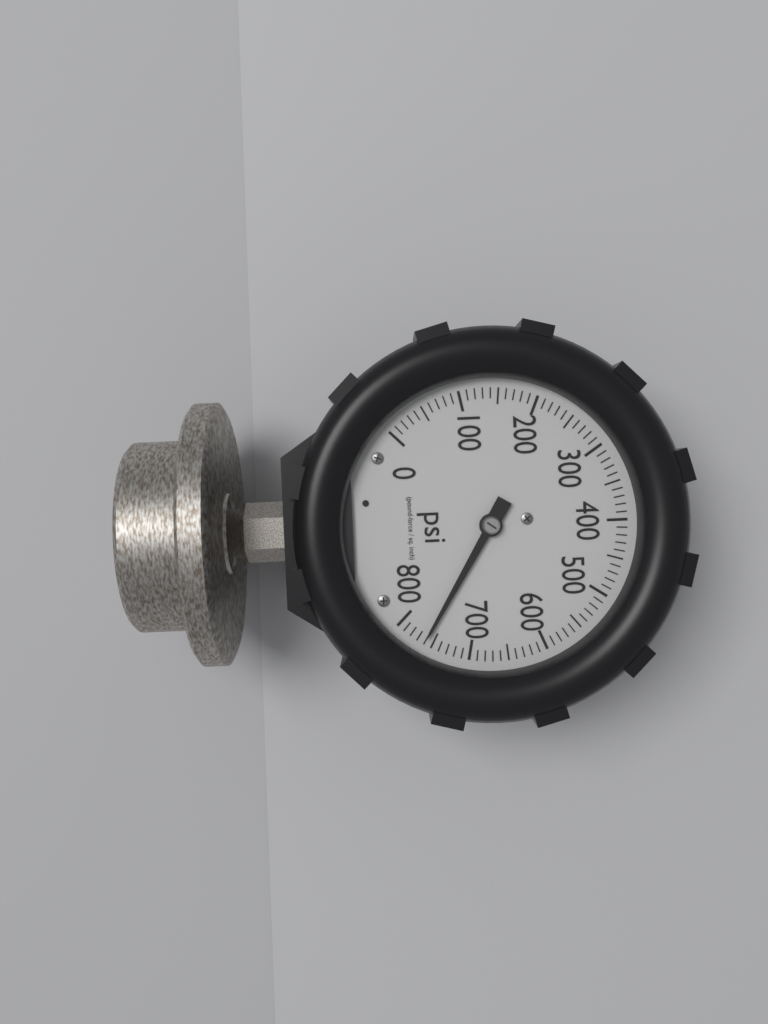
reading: 760 psi
